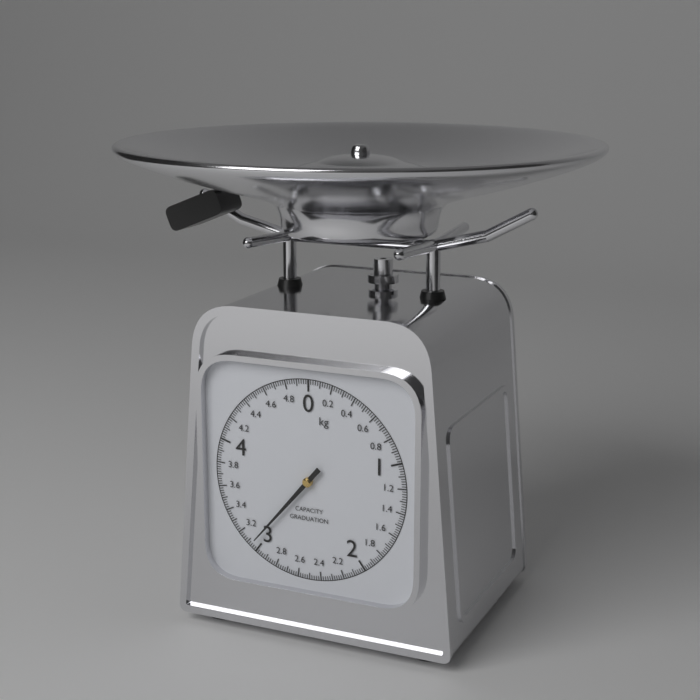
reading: 3.06 kg
